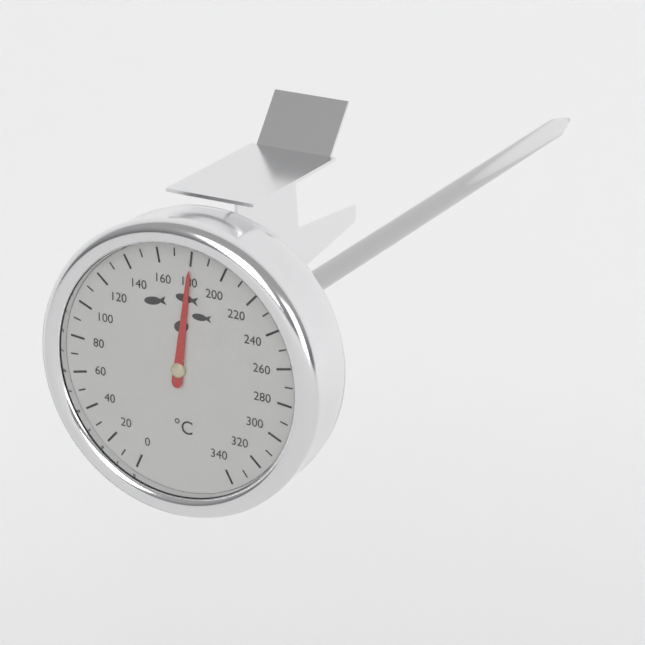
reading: 180 °C
